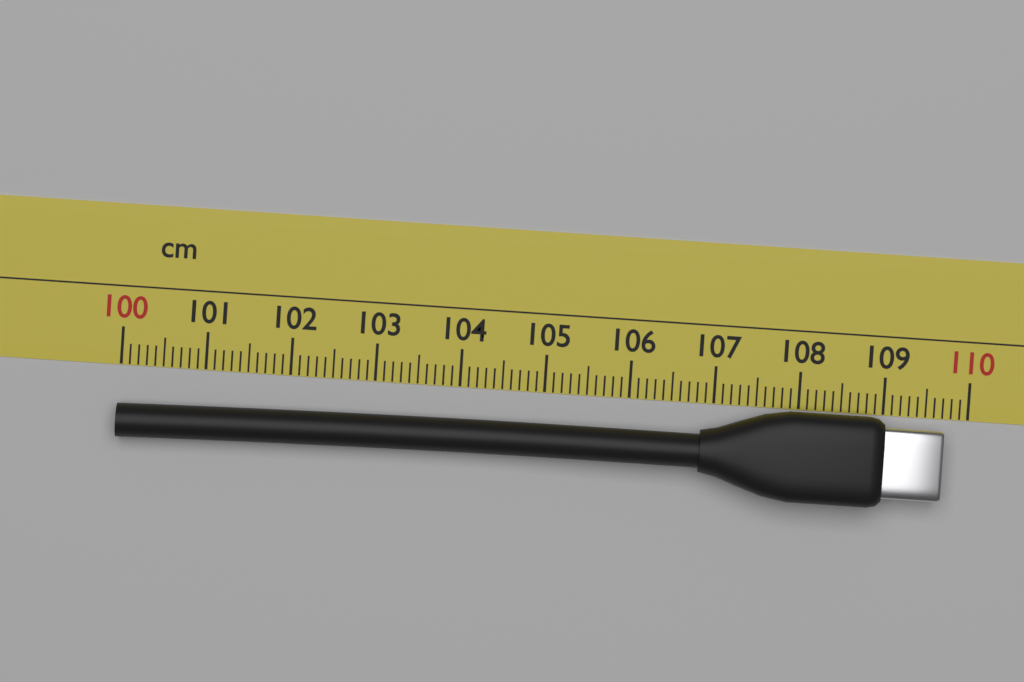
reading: 109.7 cm
